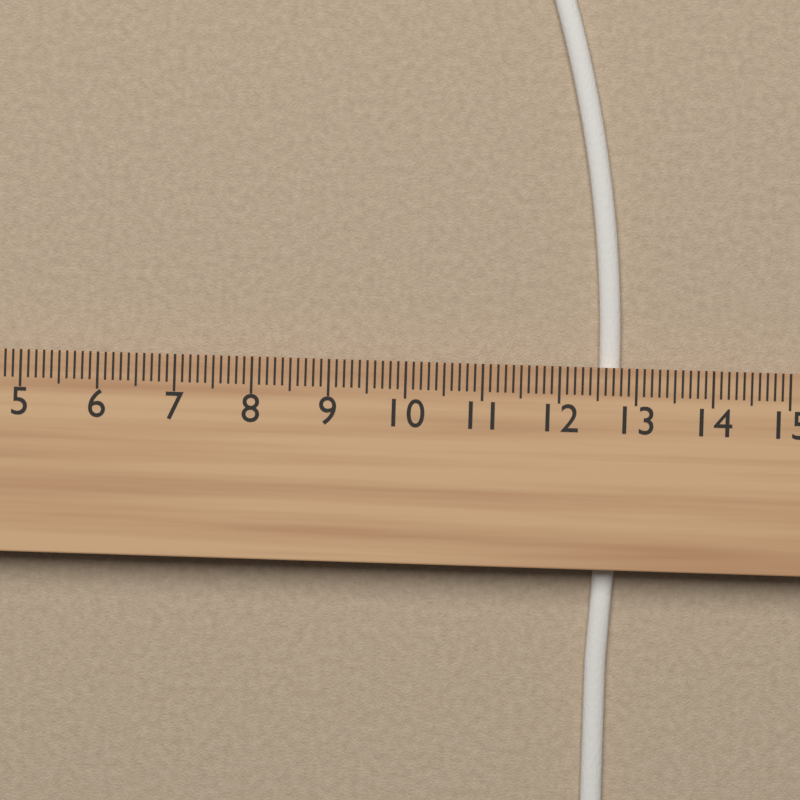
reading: 12.8 cm
